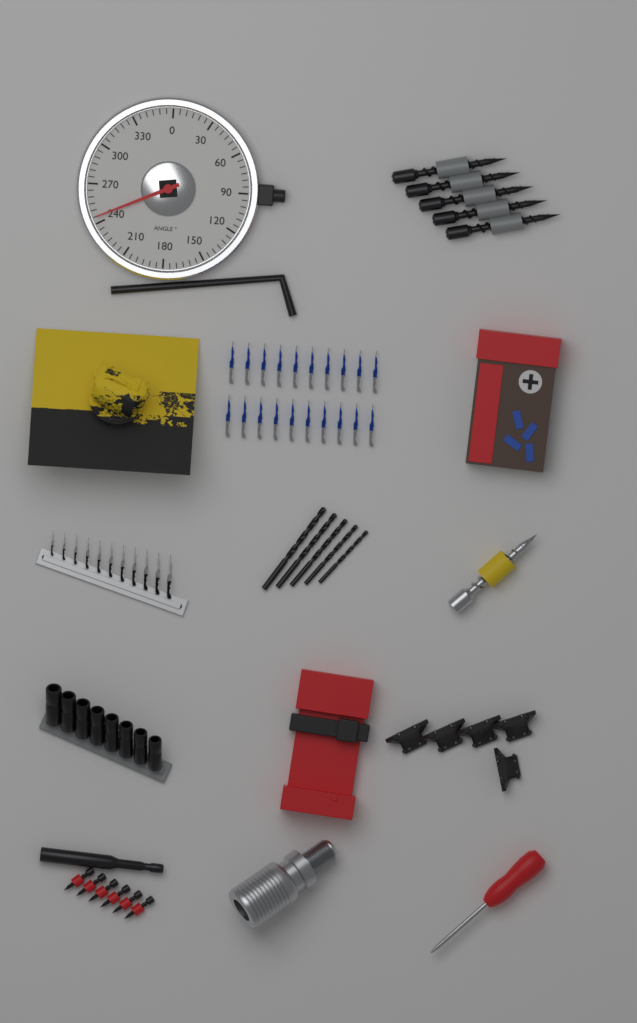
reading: 245 °
